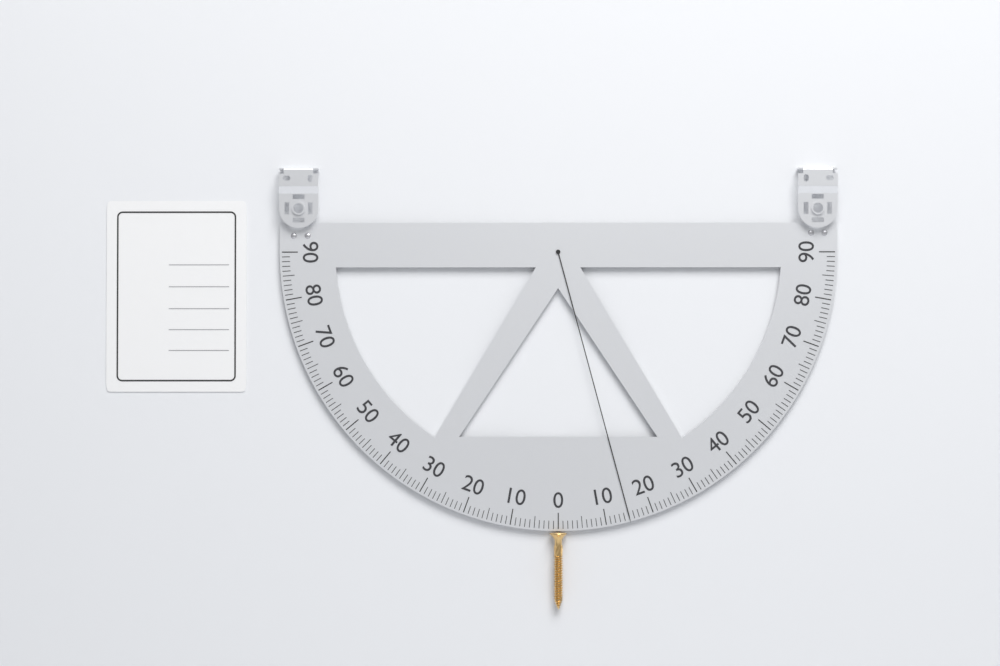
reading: 15 (no unit)
